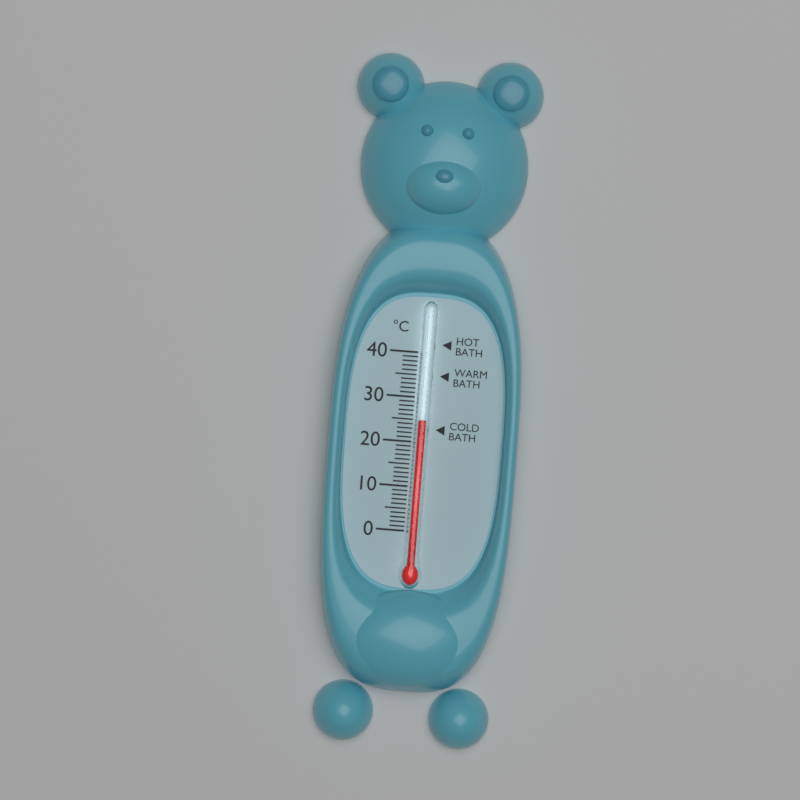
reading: 25 °C
